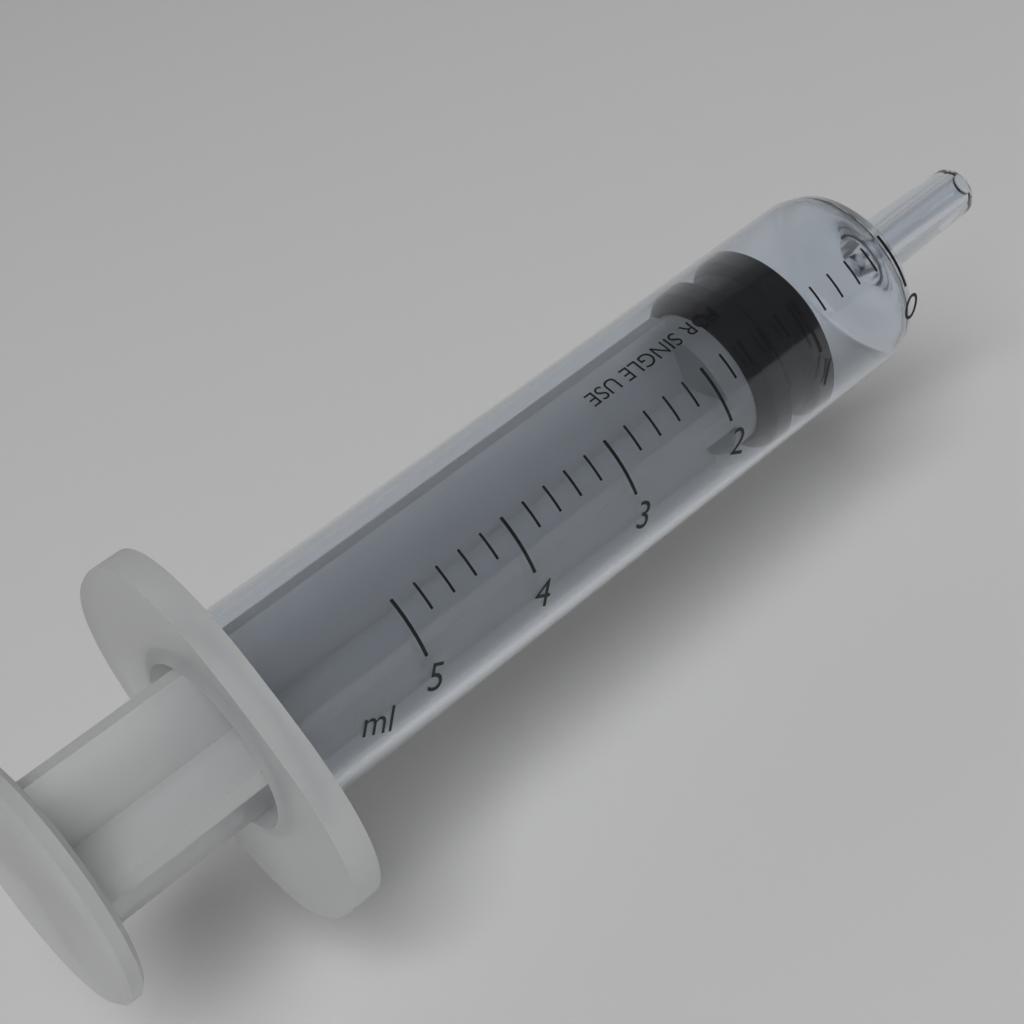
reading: 0.8 ml
